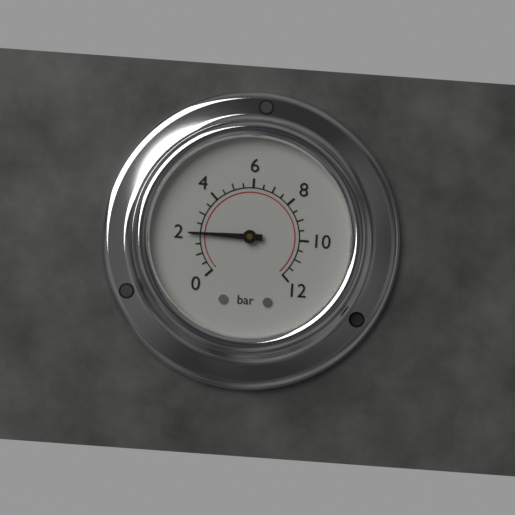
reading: 2.0 bar
